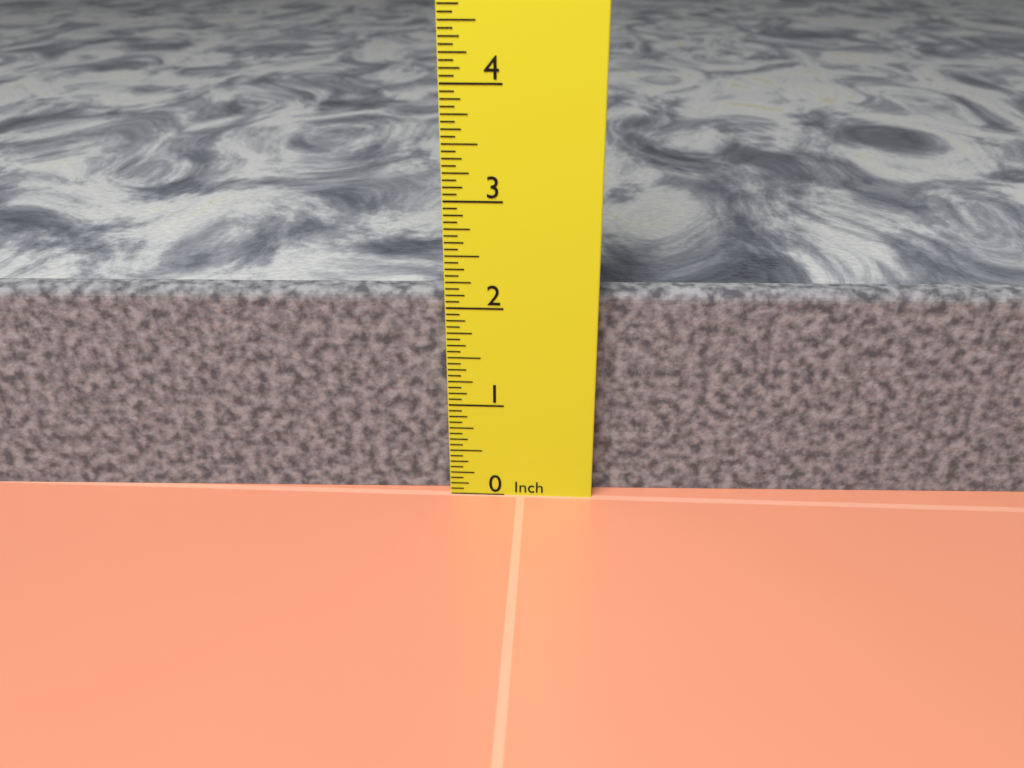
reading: 2.1250 in
